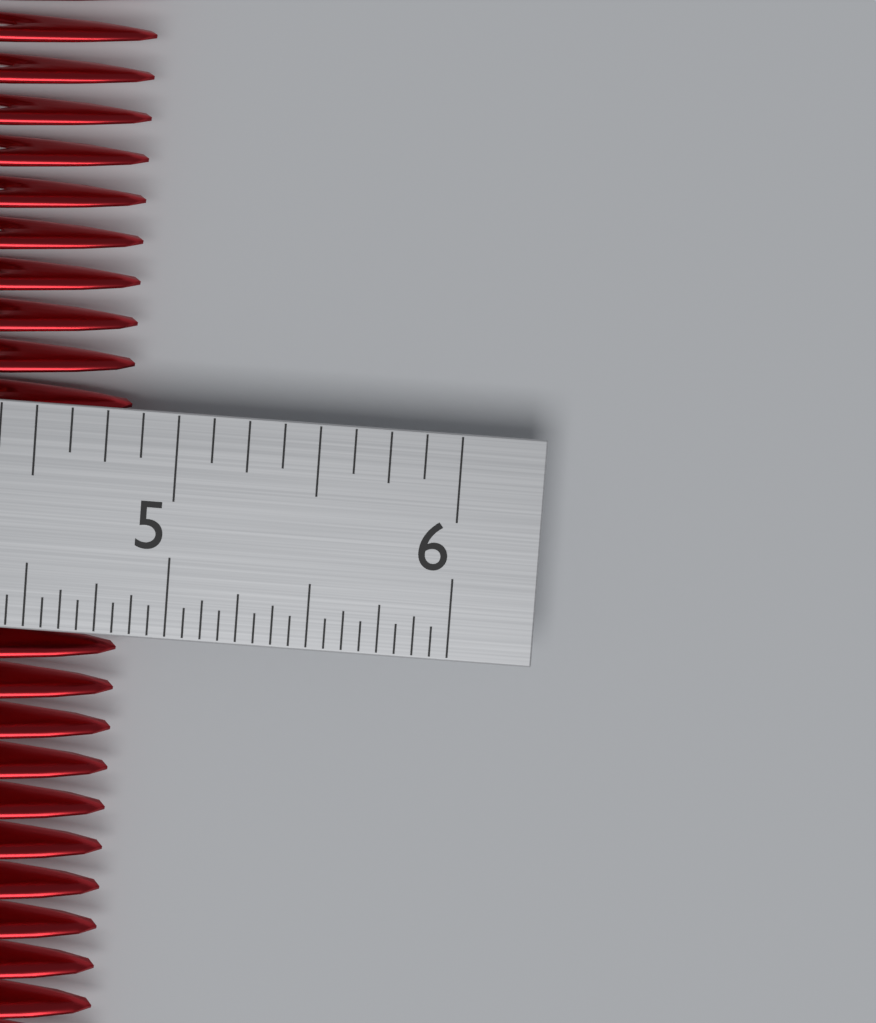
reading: 4.8125 in
